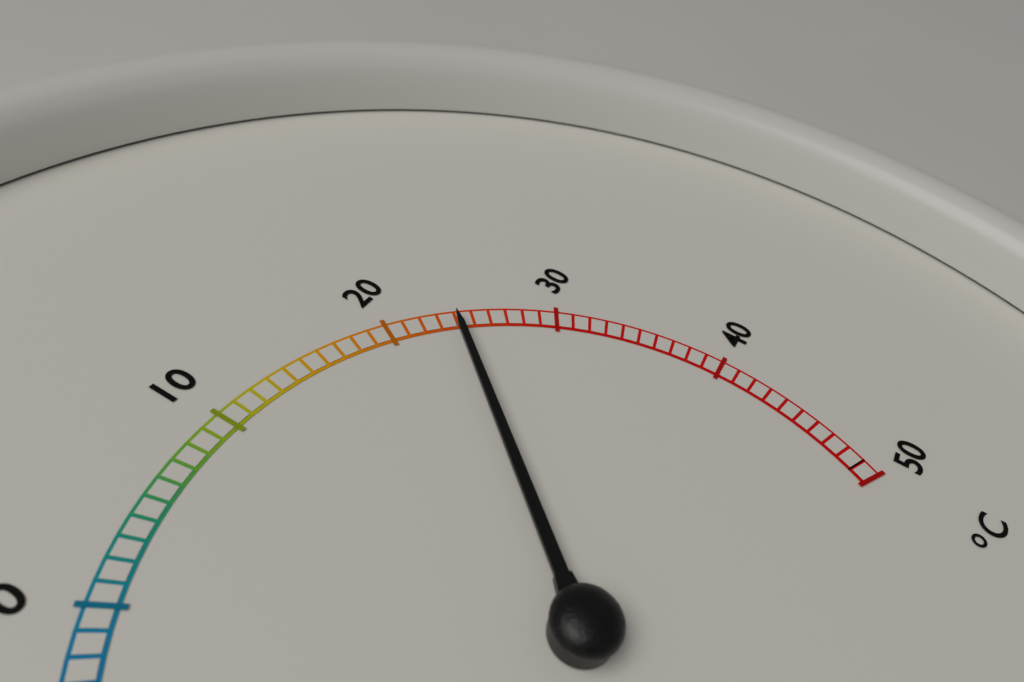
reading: 24 °C
